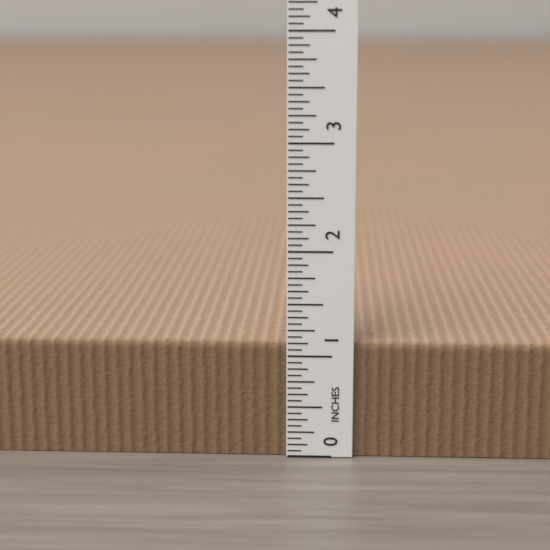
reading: 1.1250 in
